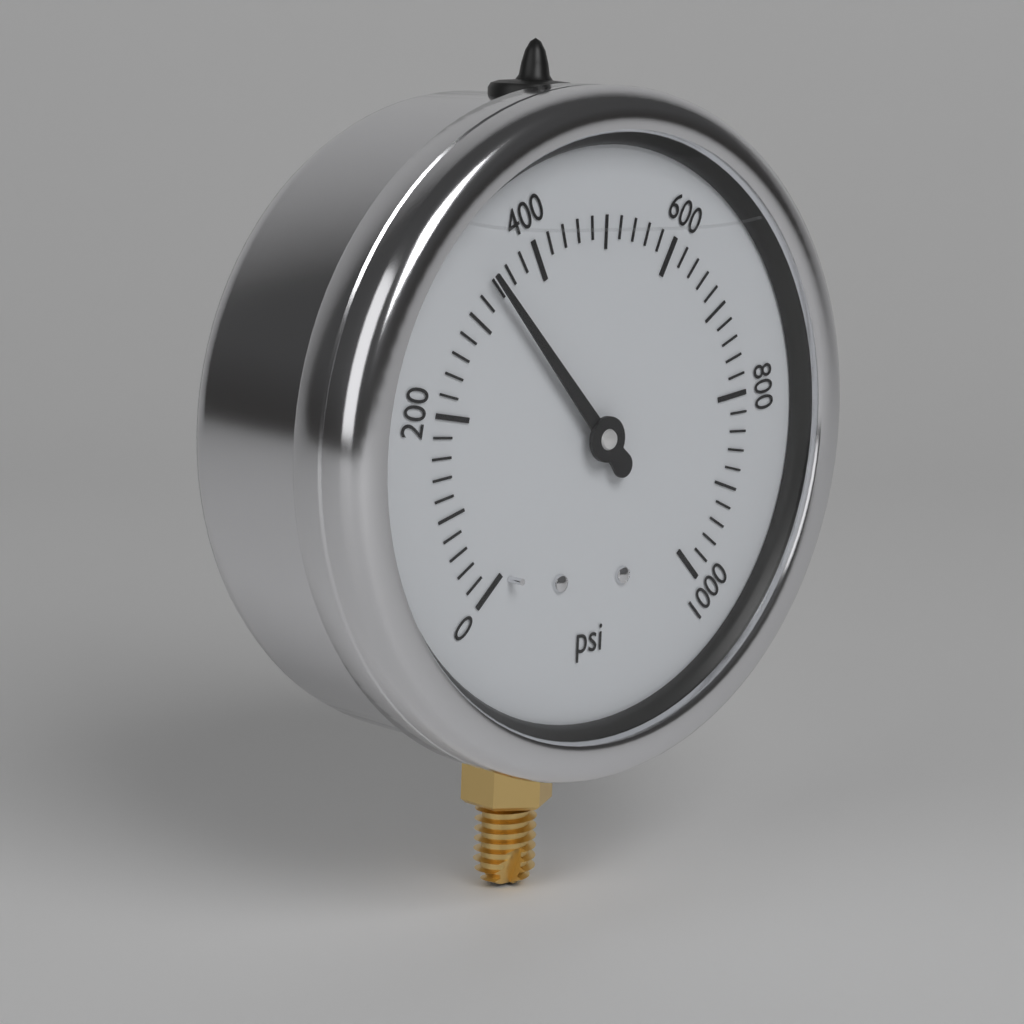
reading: 340 psi
